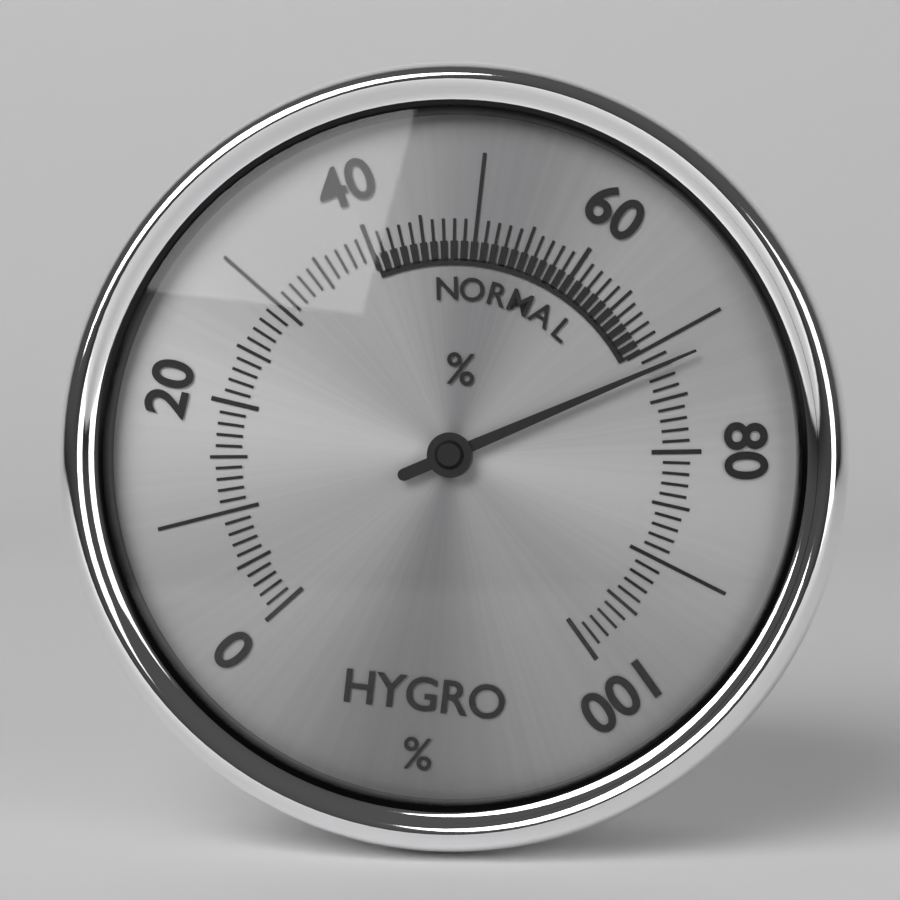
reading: 72 %
